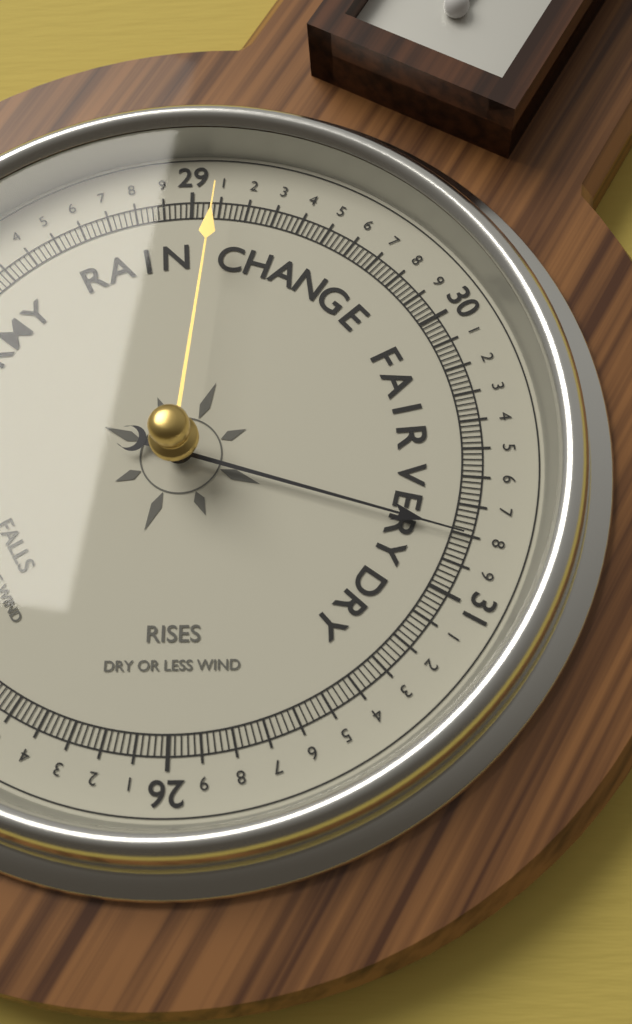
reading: 30.80 (no unit)
